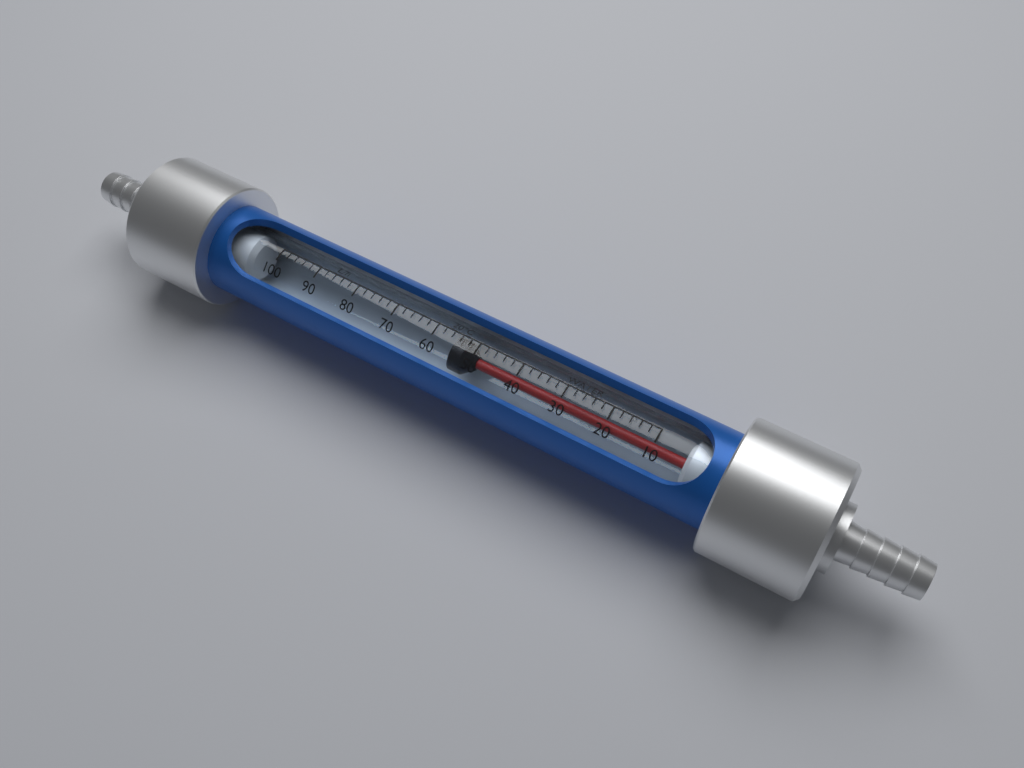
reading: 56 L/h
